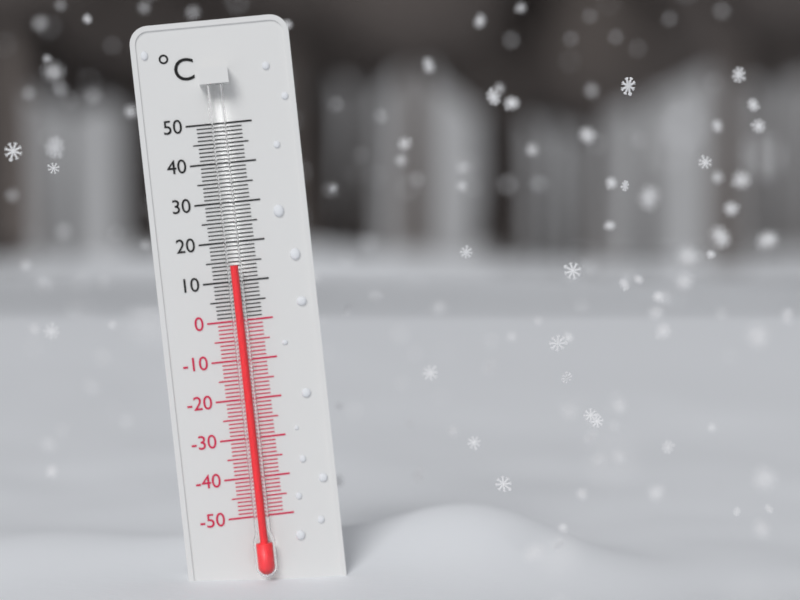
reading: 14 °C
